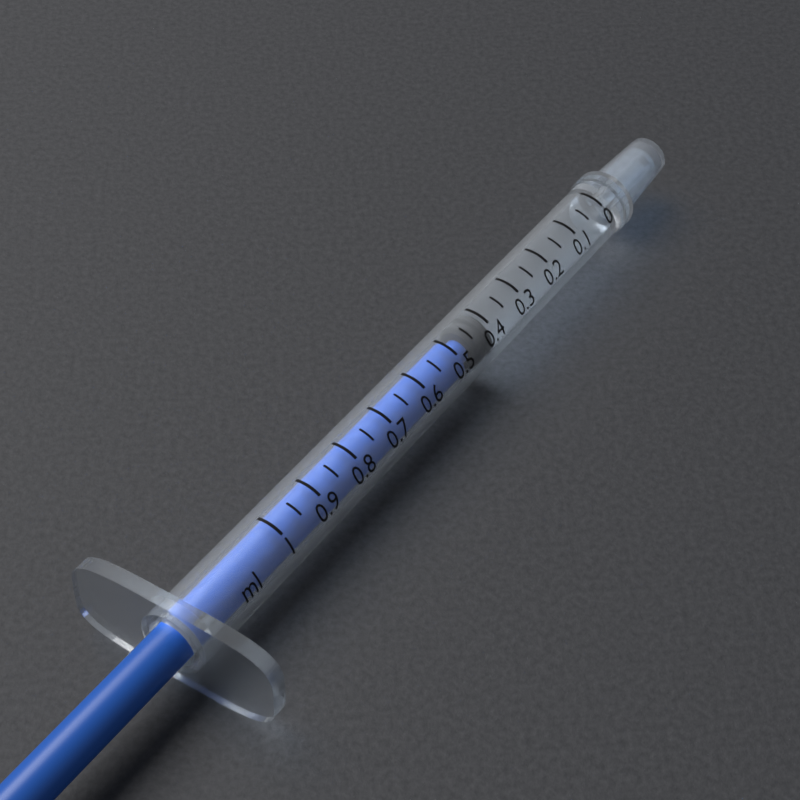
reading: 0.40 ml
